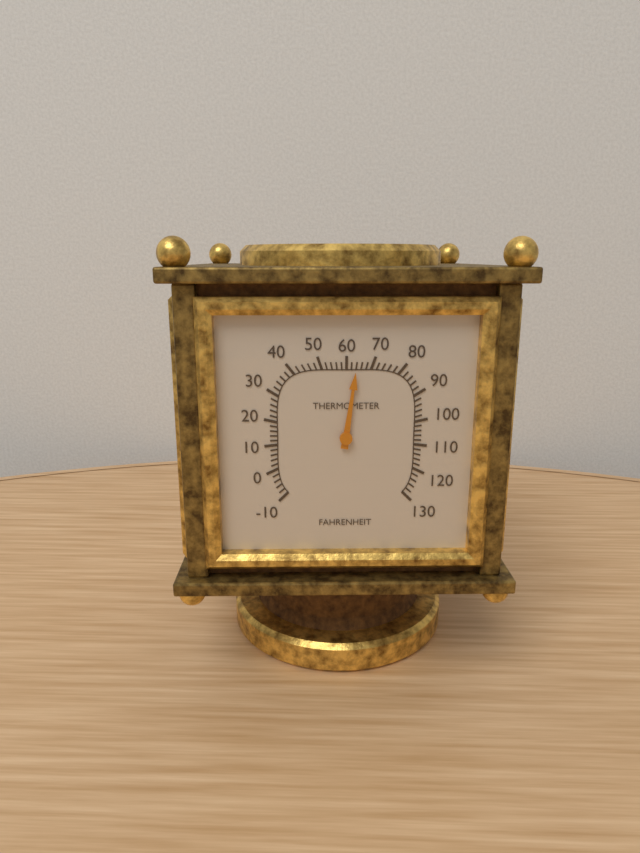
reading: 64 °F
